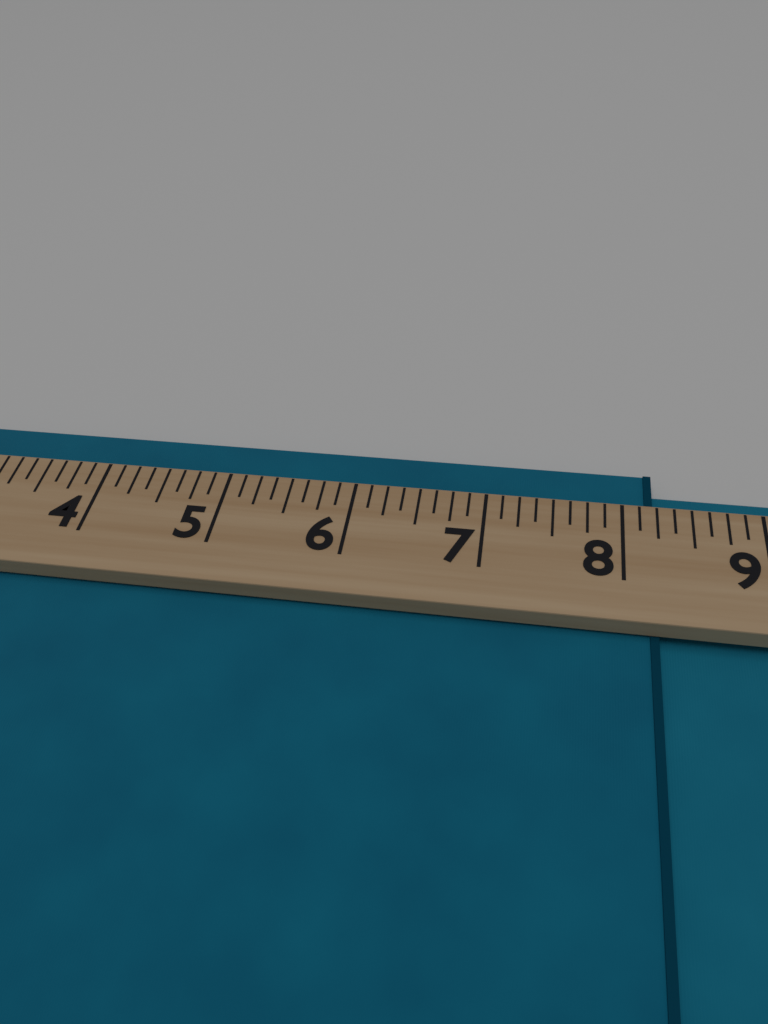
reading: 8.250 (no unit)
